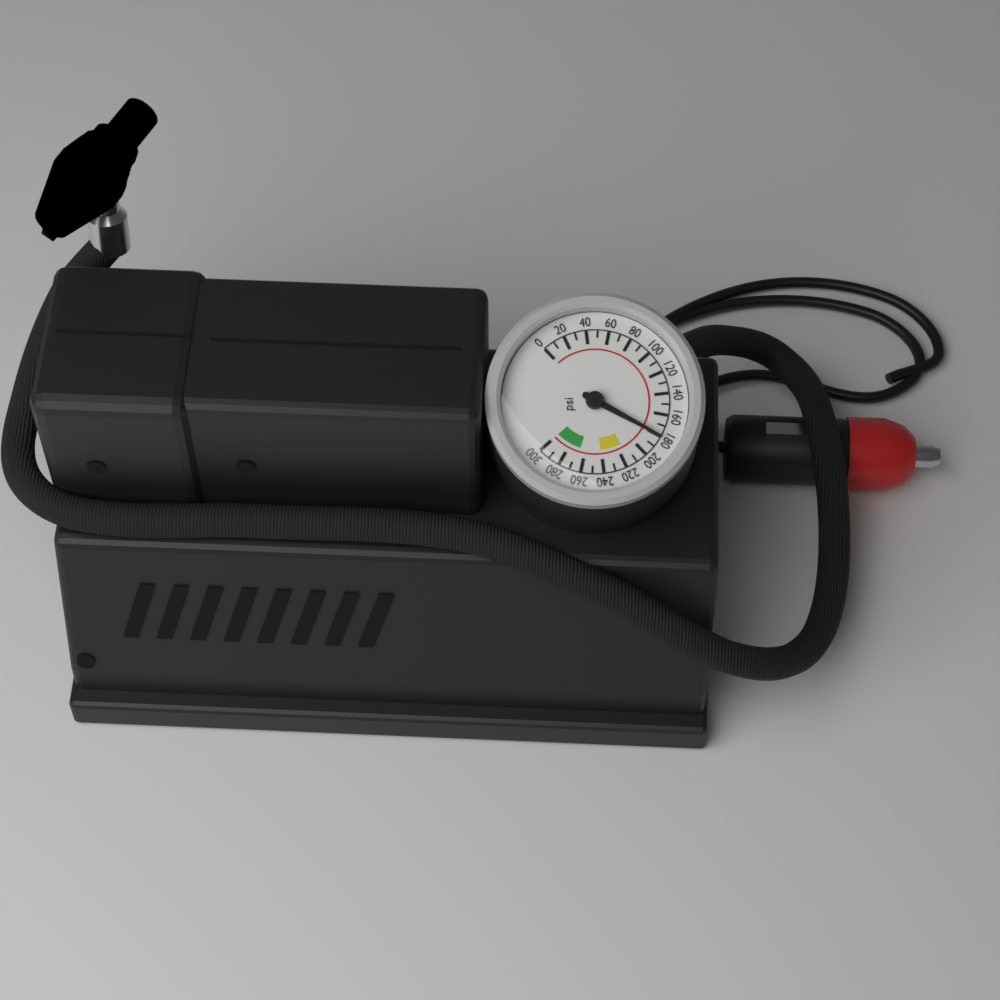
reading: 180 psi
